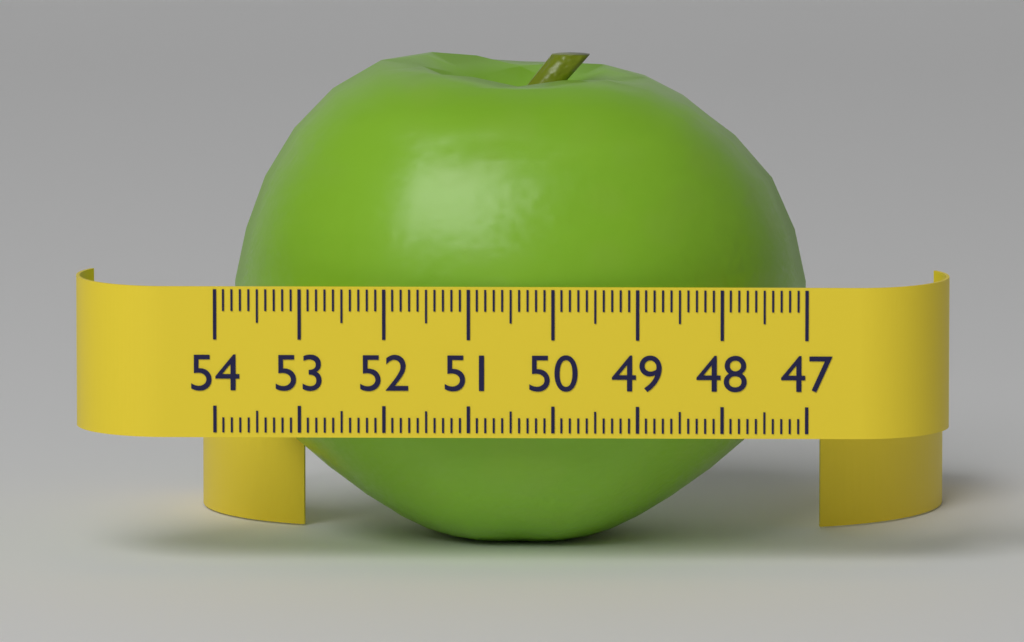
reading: 53.9 (no unit)
